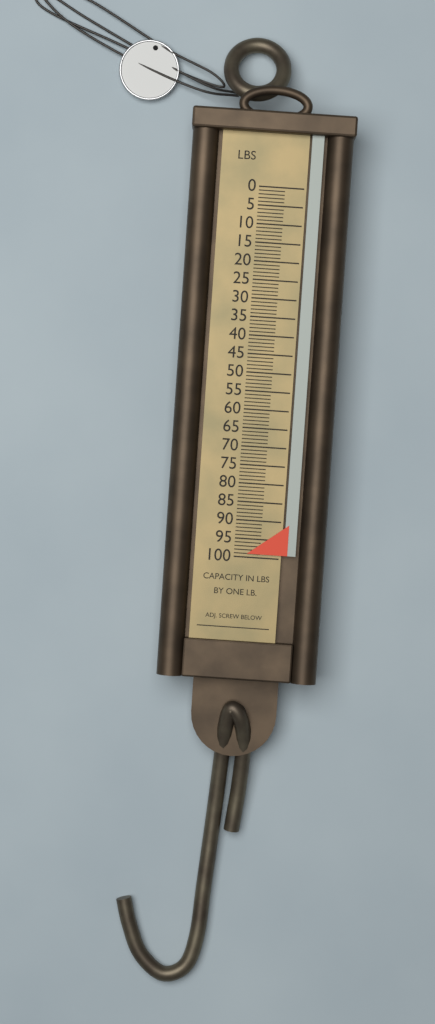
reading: 99 lb
